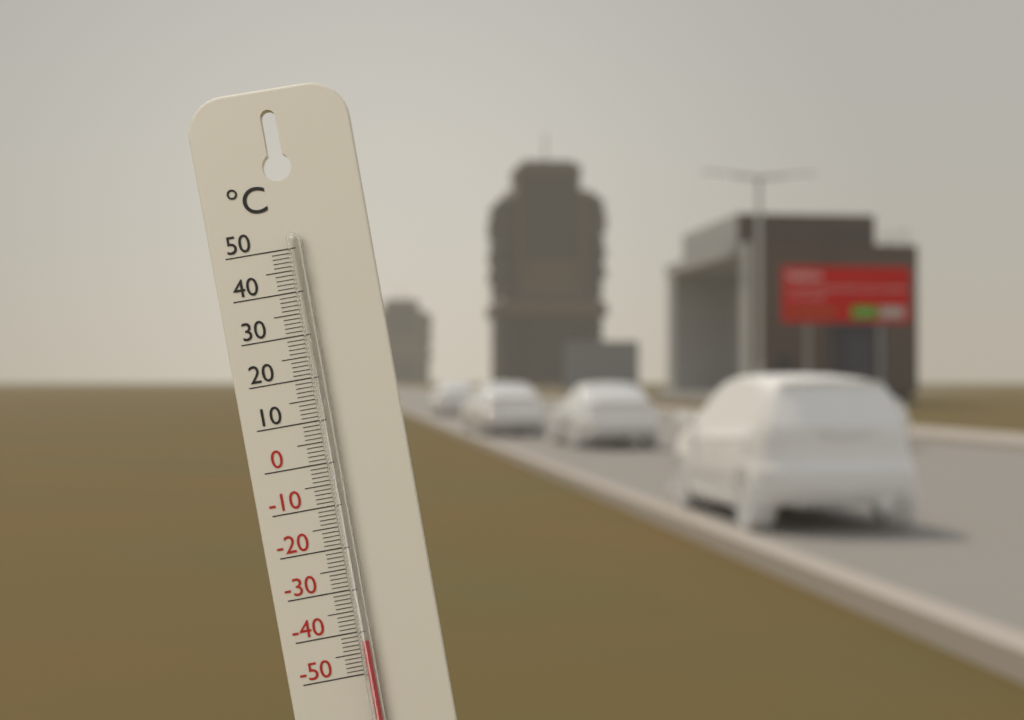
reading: -42 °C
